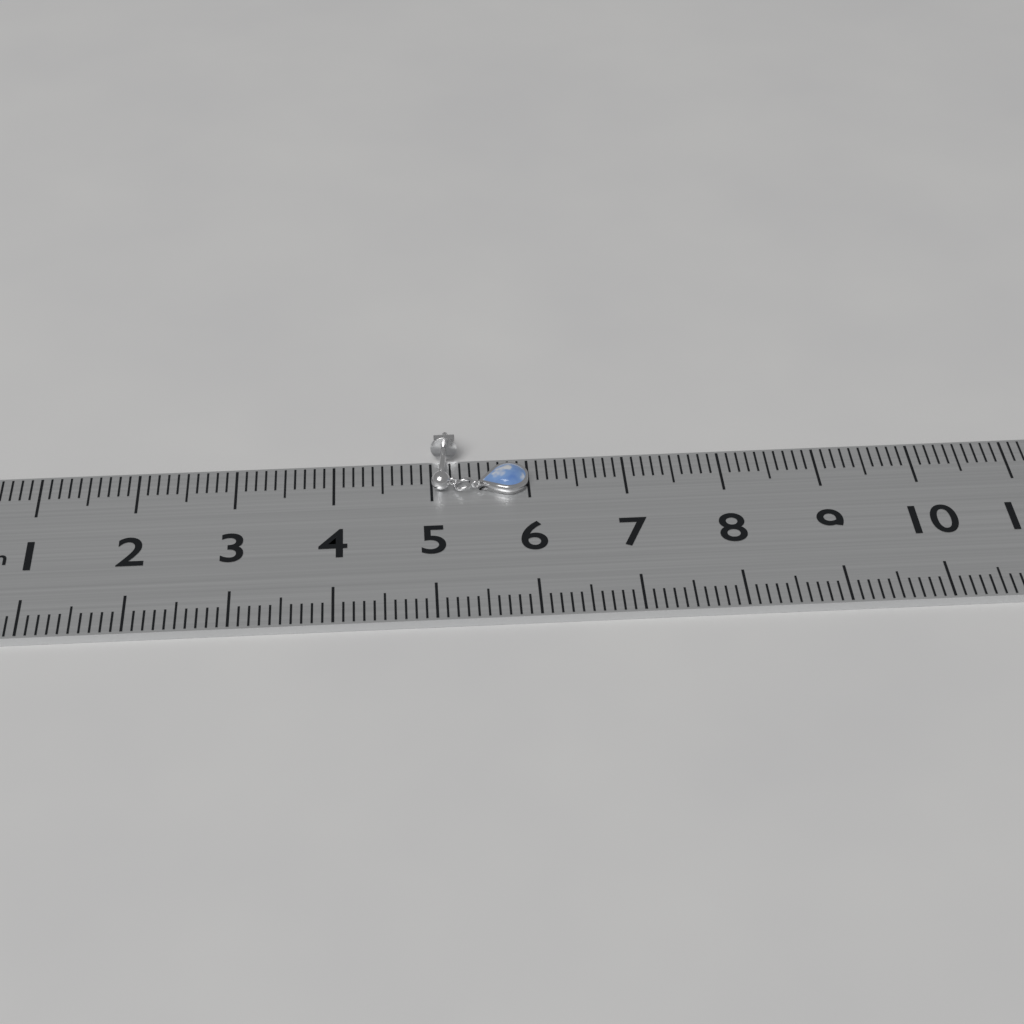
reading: 6.0 cm
